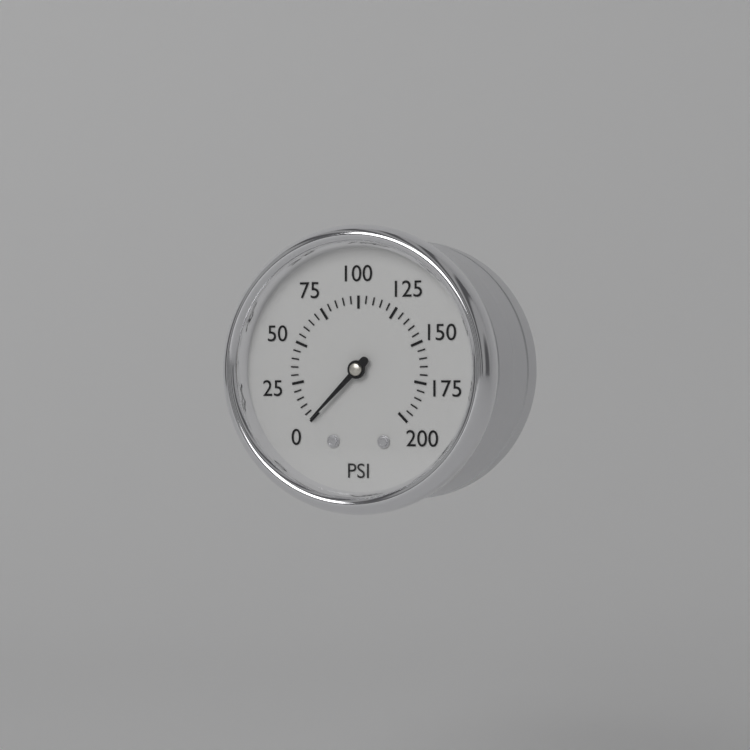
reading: 0 psi
